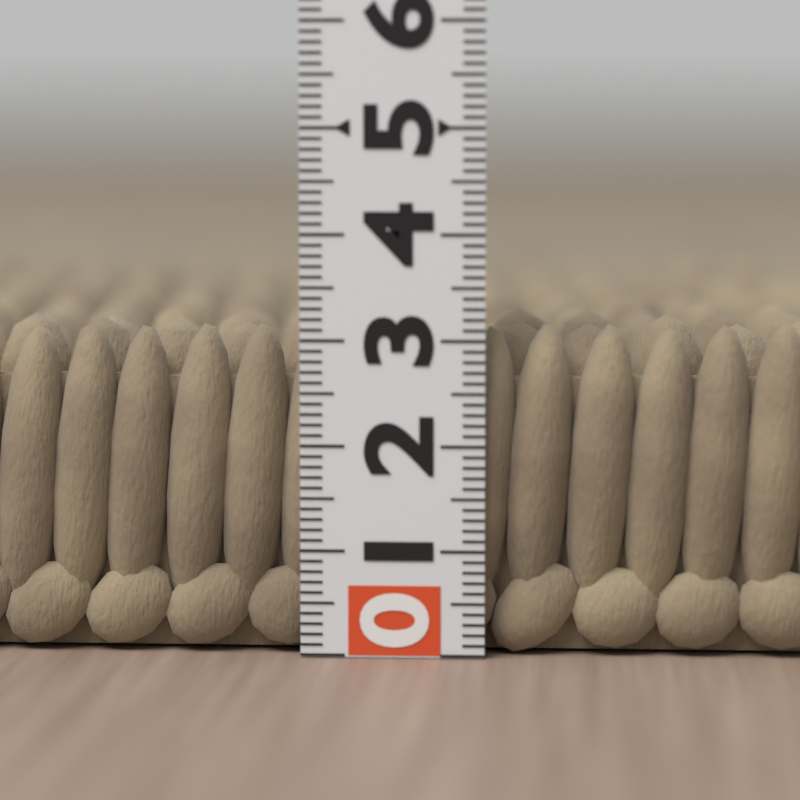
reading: 3.2 (no unit)
